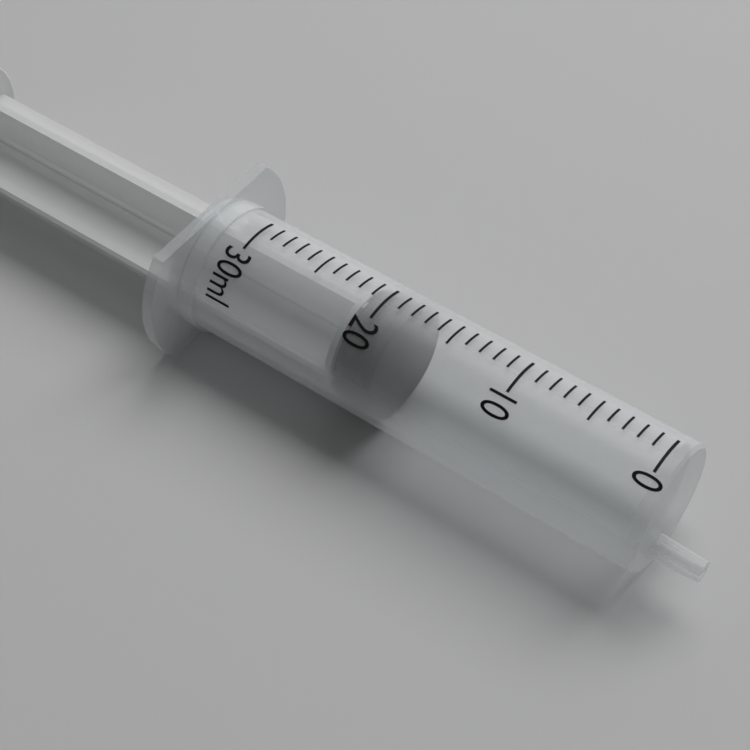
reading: 18 ml
